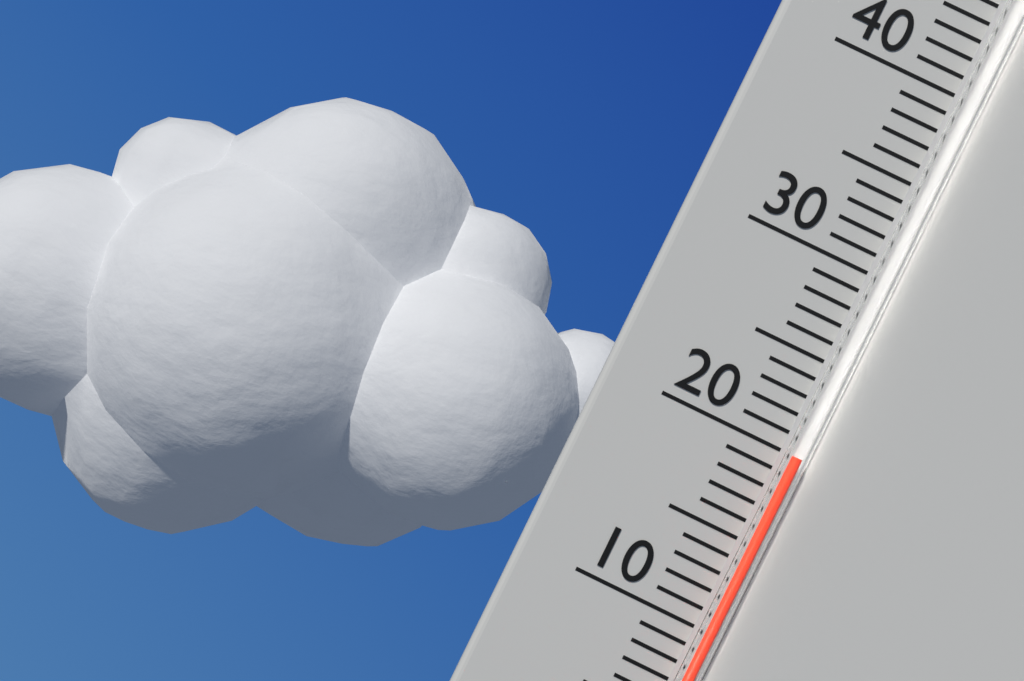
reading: 20 °C
